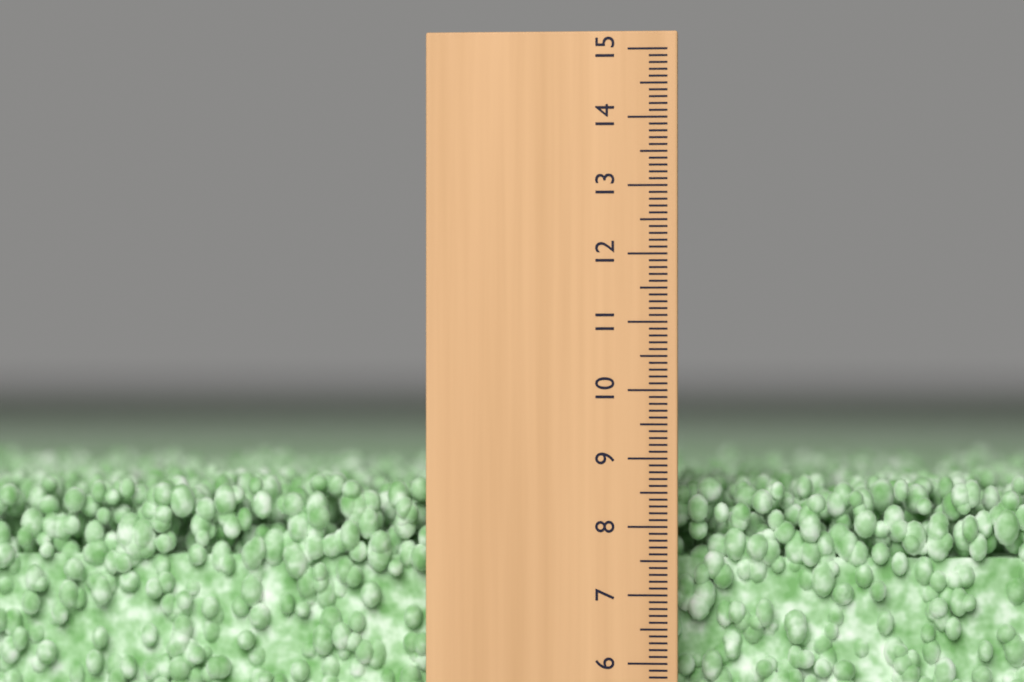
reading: 8.7 (no unit)
